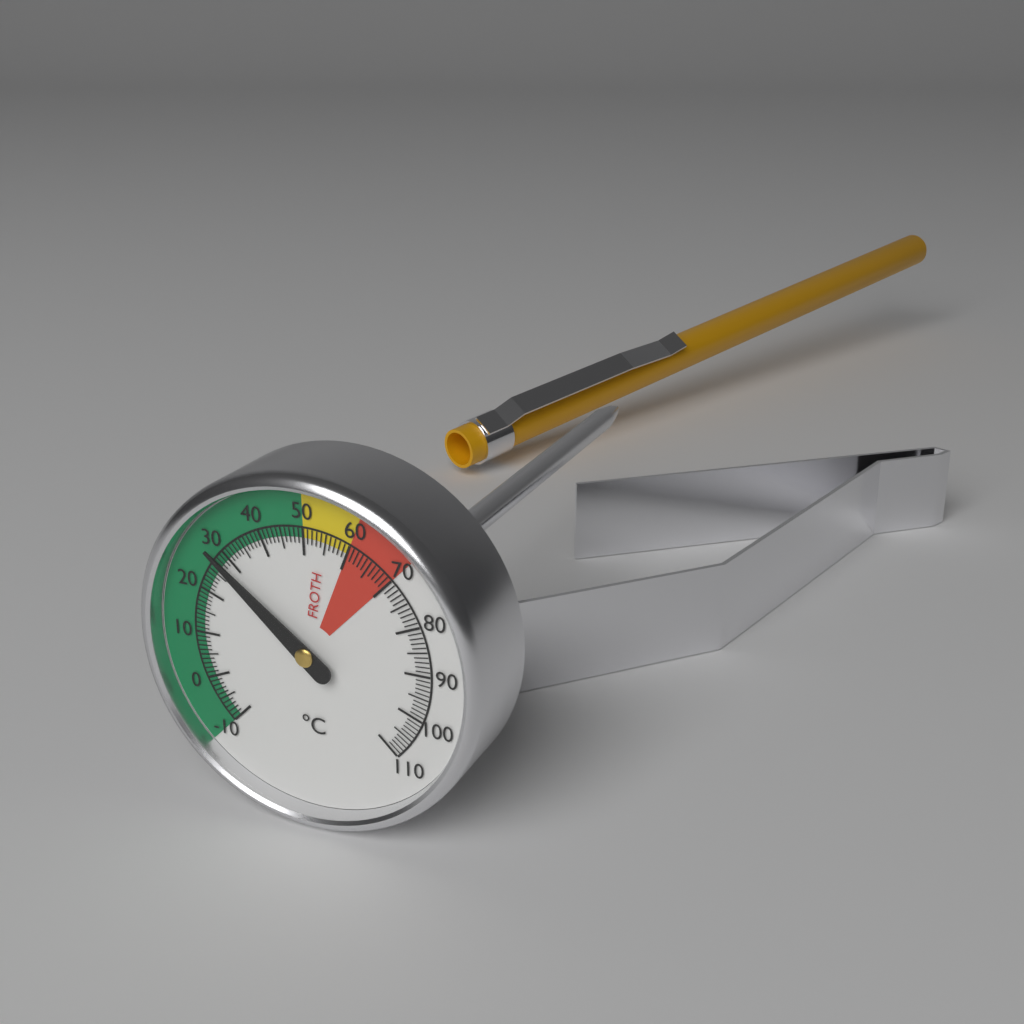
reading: 28 °C
